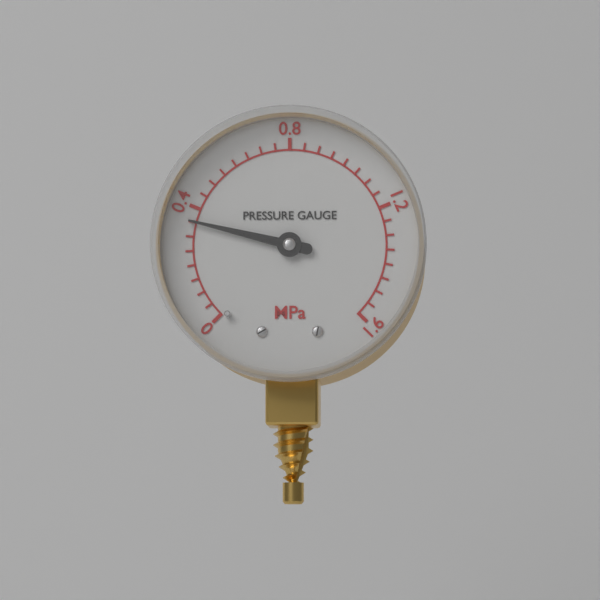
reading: 0.35 MPa
